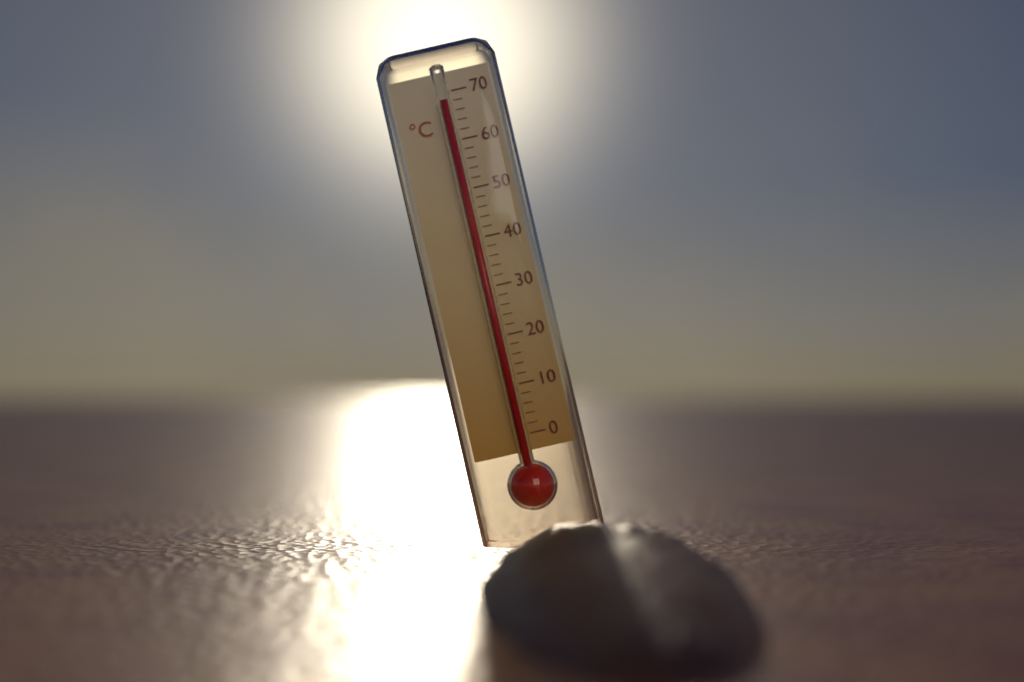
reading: 68 °C
